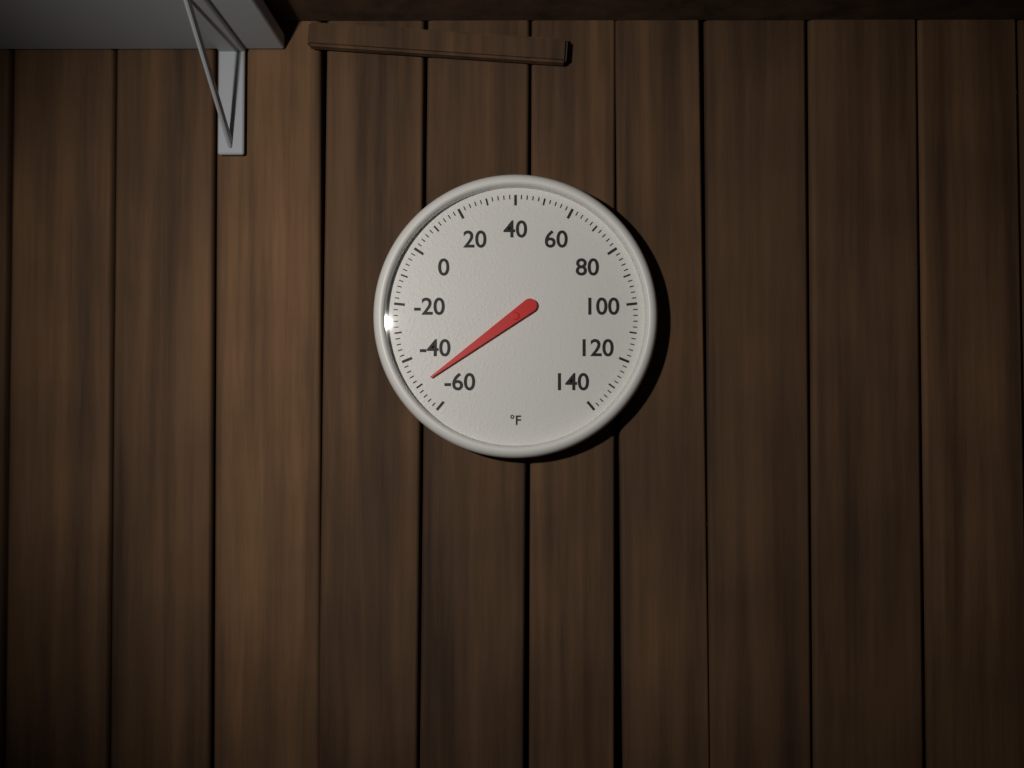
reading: -50 °F
